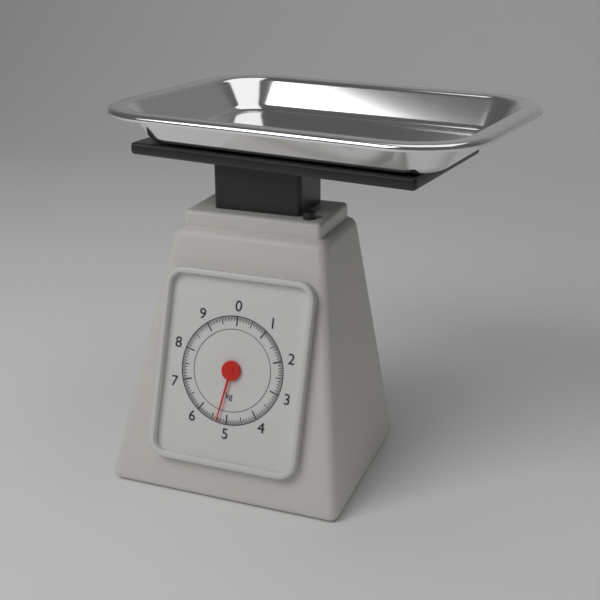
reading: 5.30 kg
